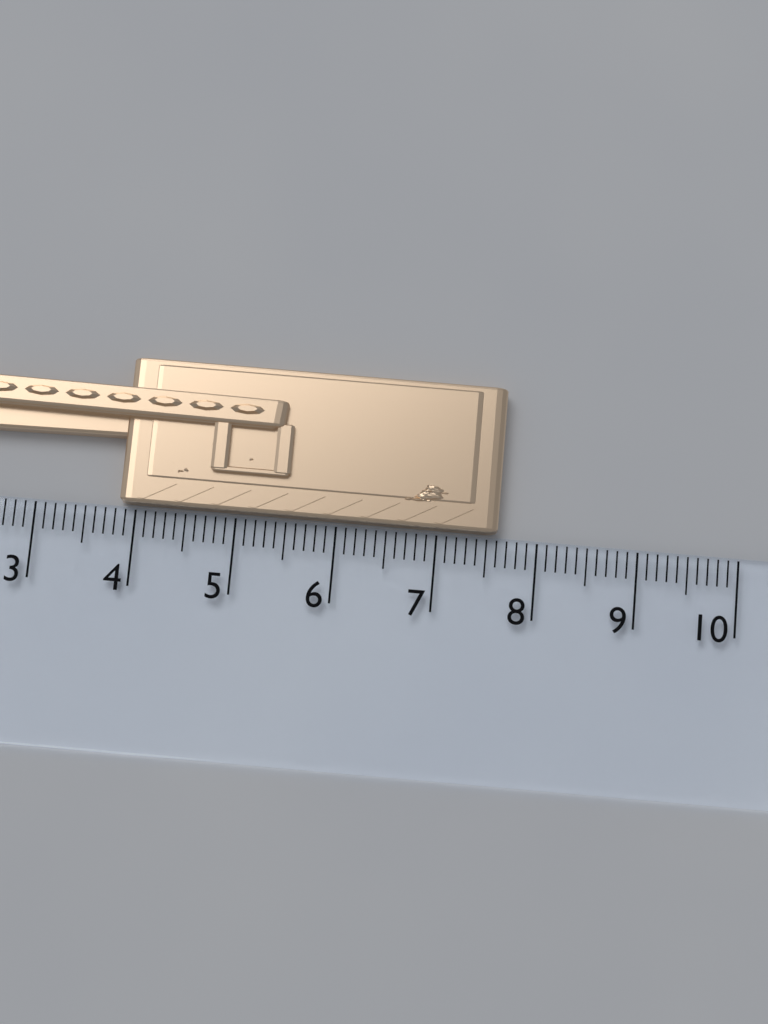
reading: 7.6 cm
